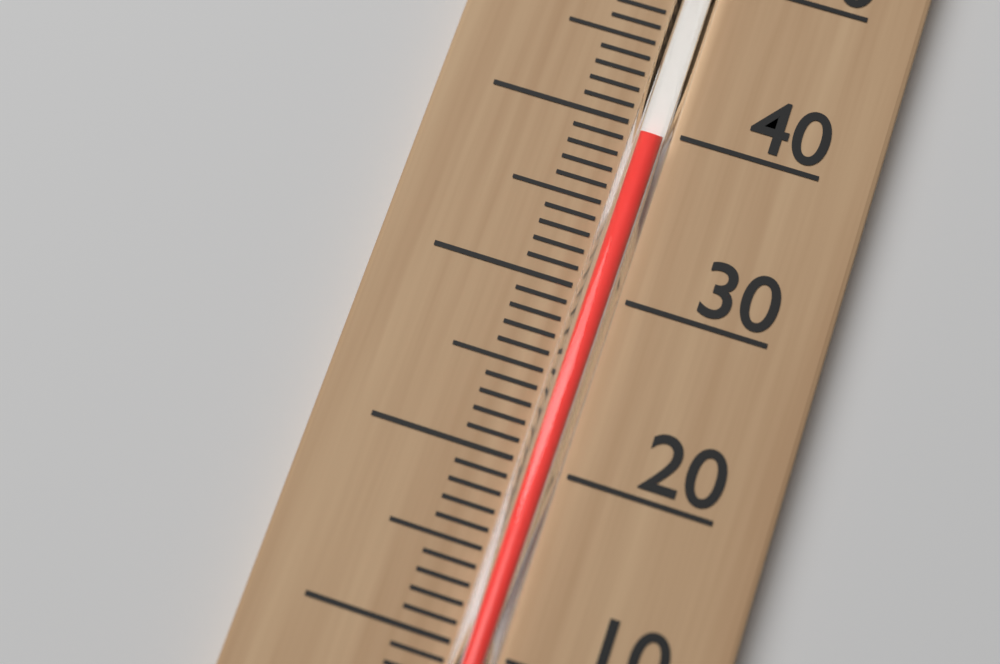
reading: 39 °C
